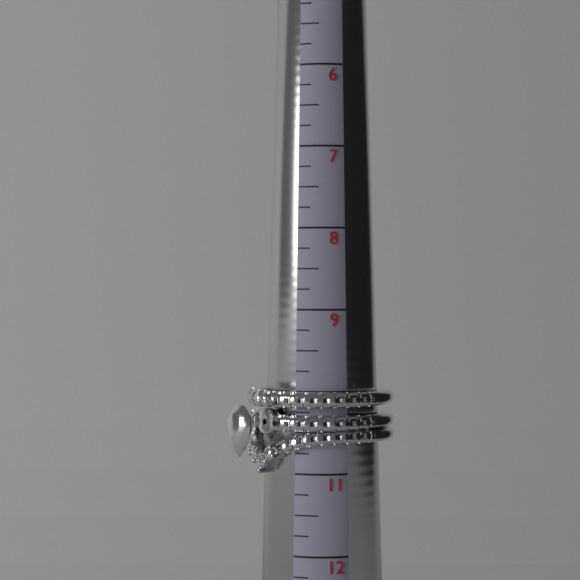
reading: 11.00 (no unit)
